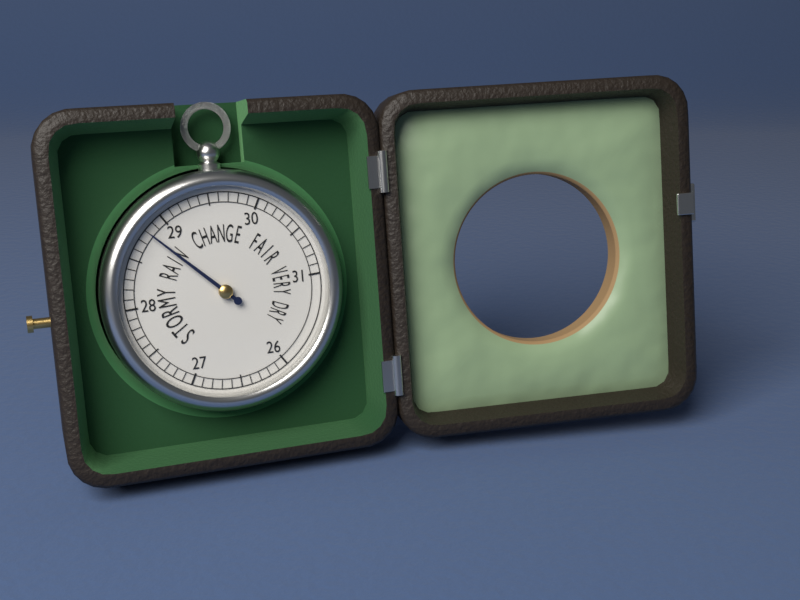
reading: 28.8 (no unit)
